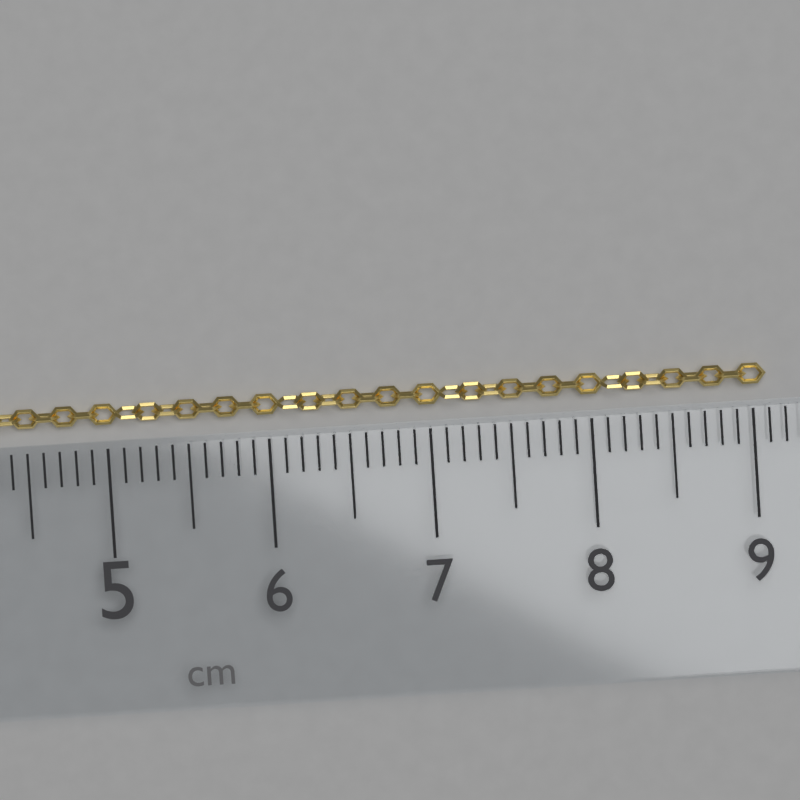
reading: 9.1 cm
